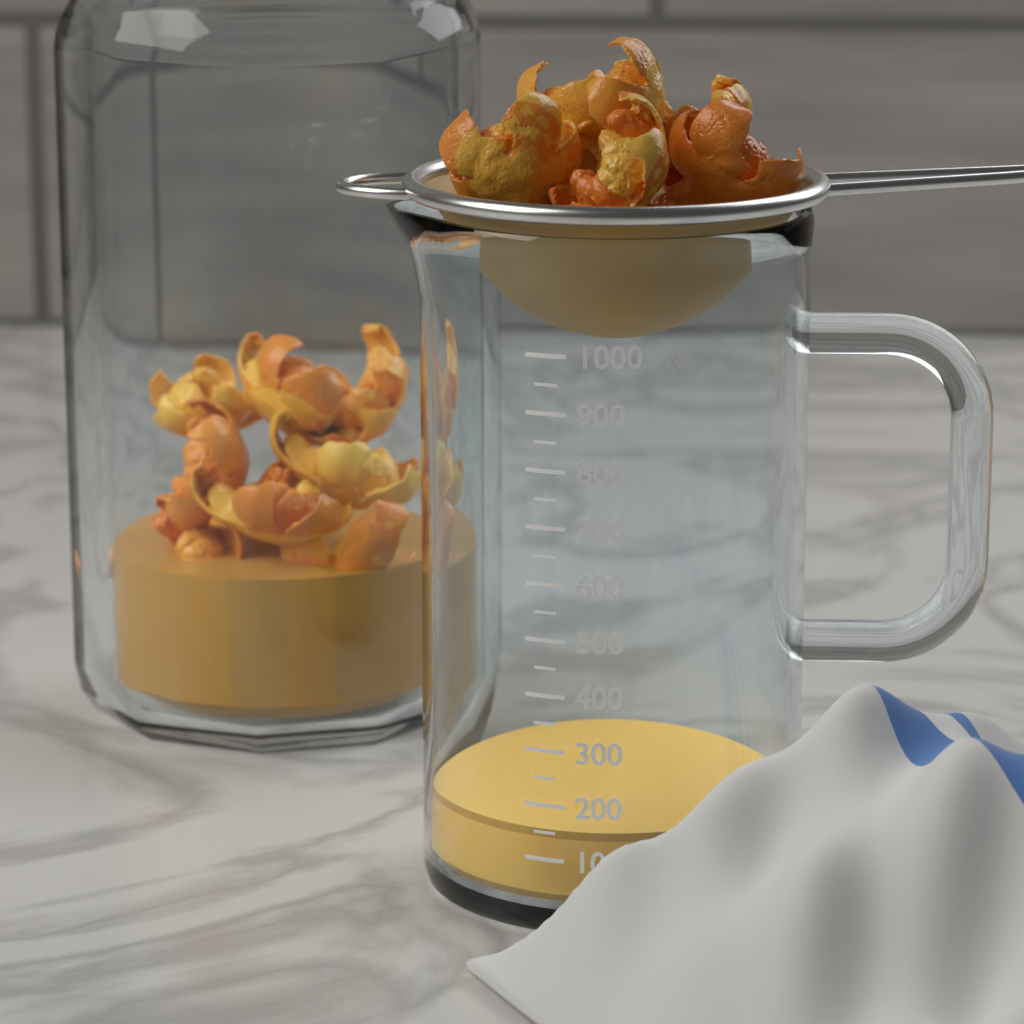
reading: 150 cc
